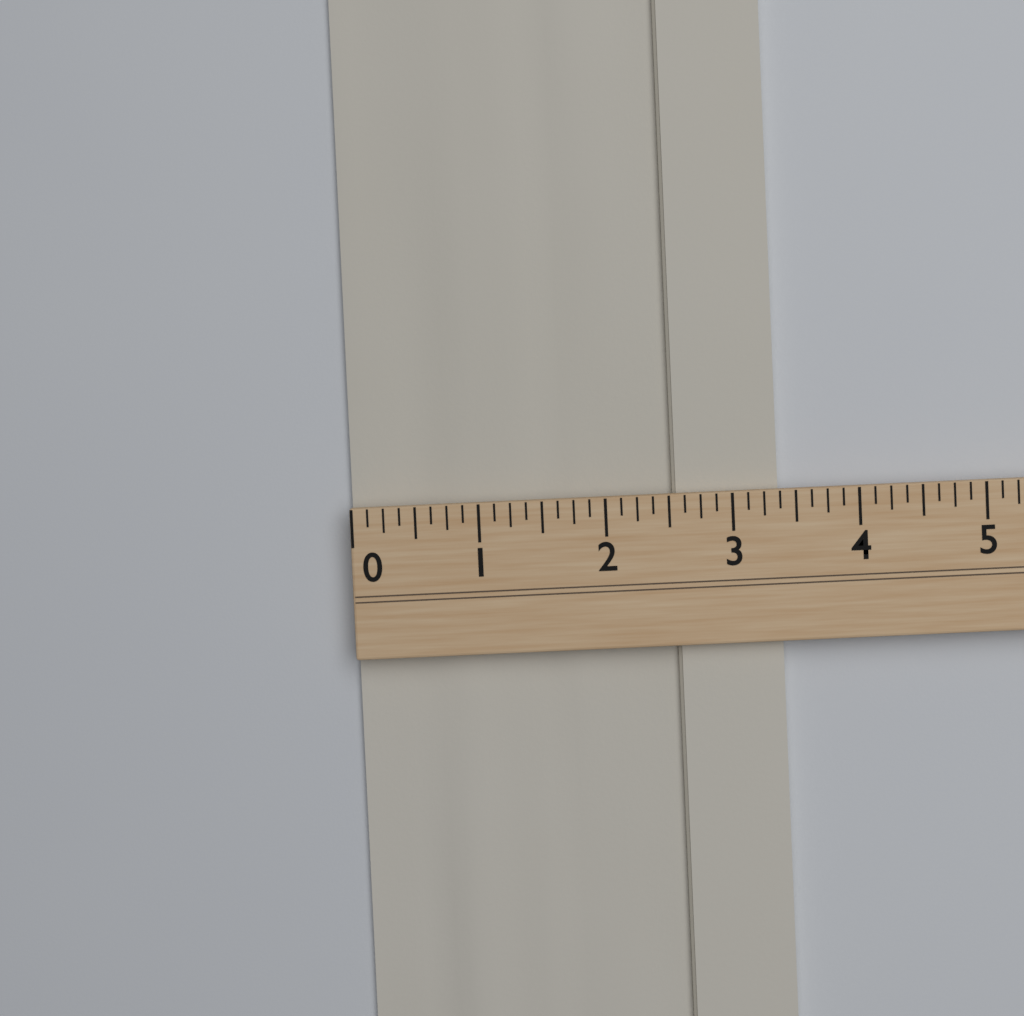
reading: 3.375 (no unit)
